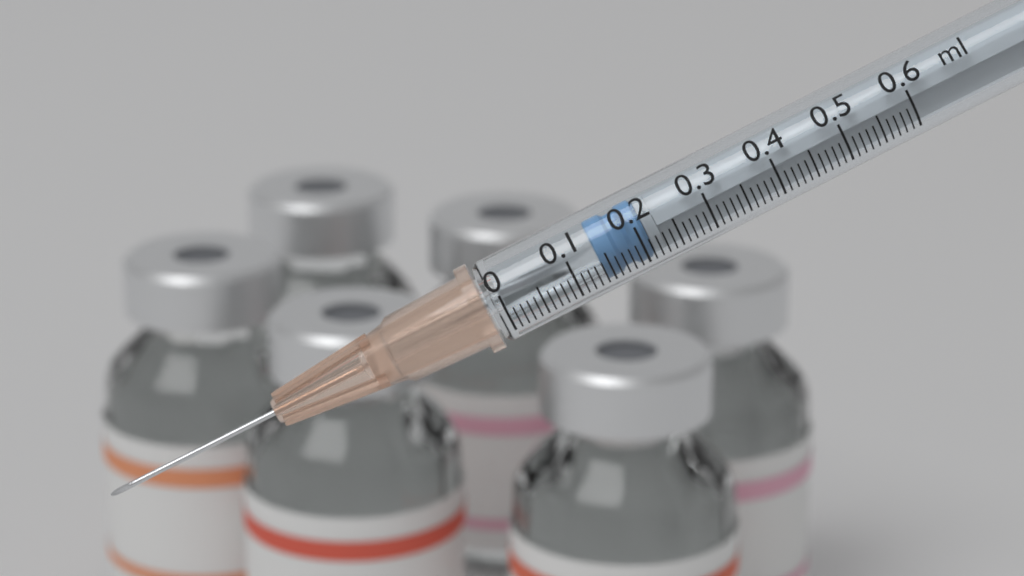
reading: 0.14 ml
